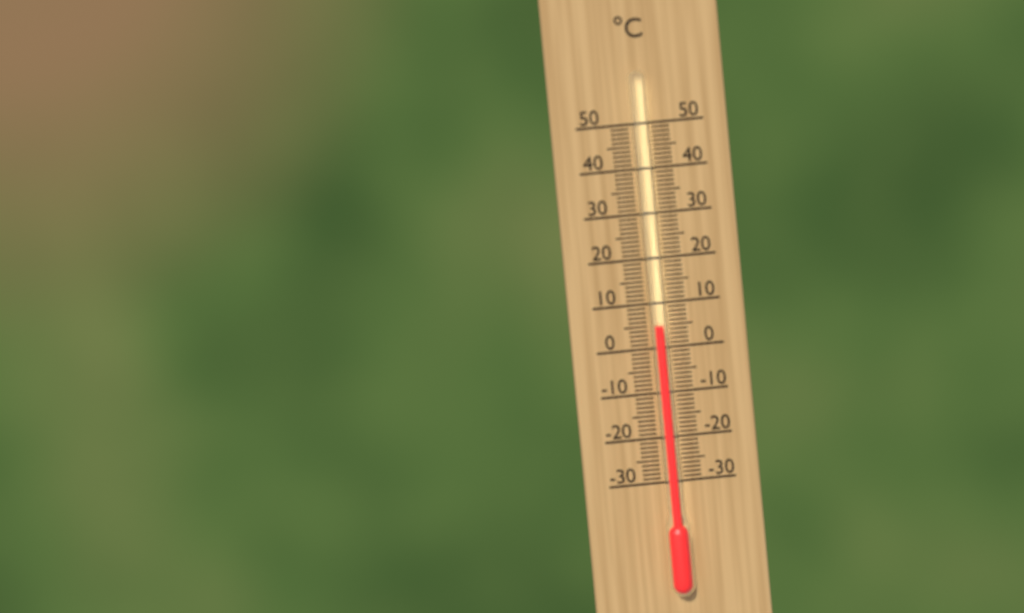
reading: 5 °C
